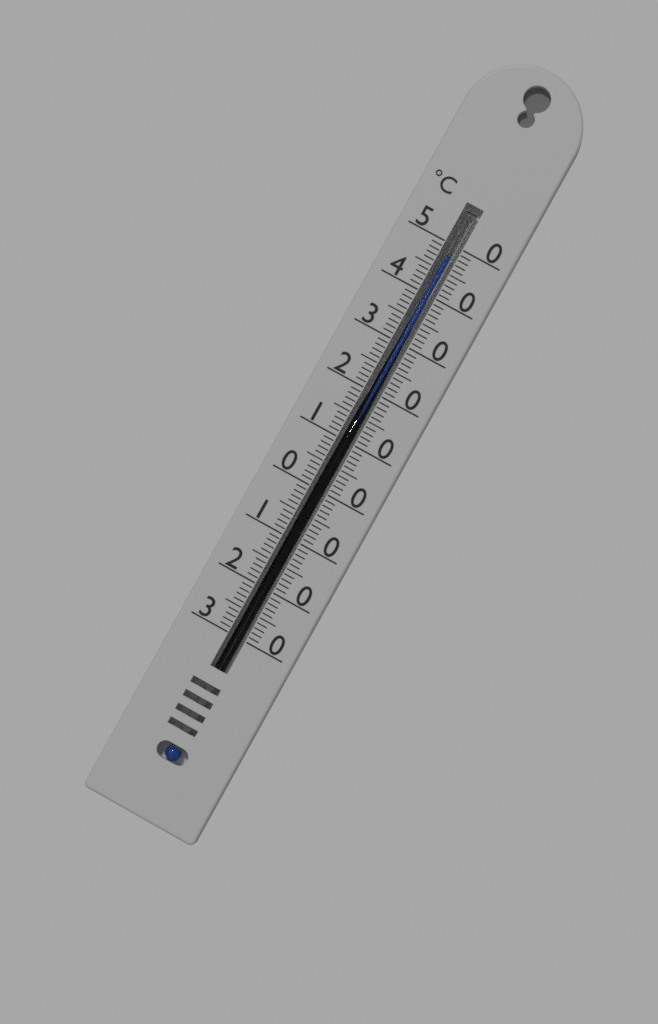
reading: 48 °C
